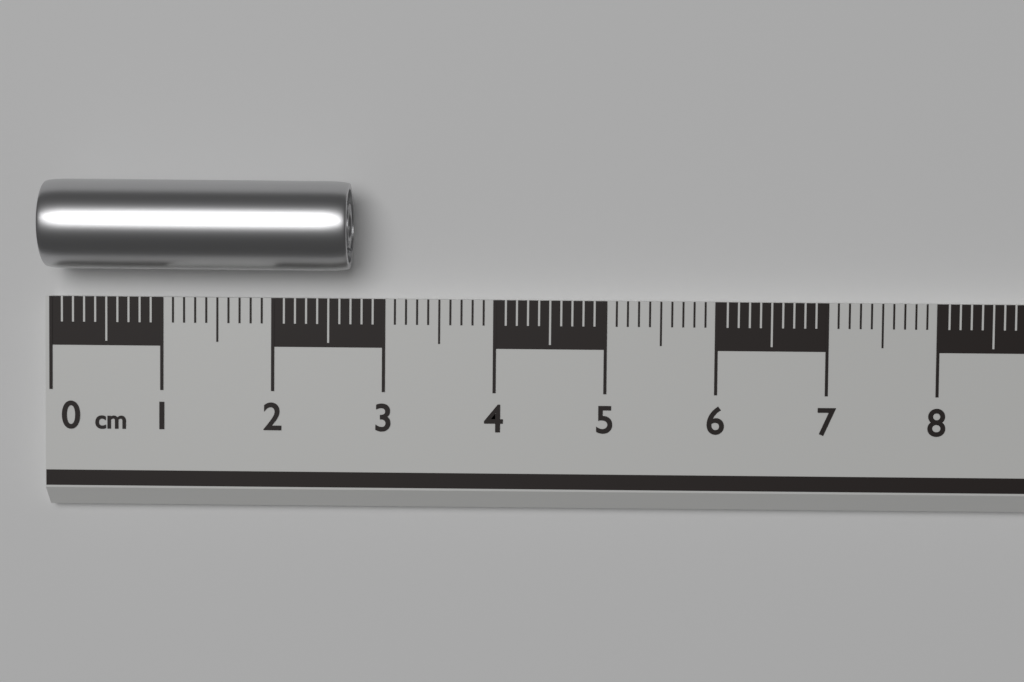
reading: 2.7 cm
